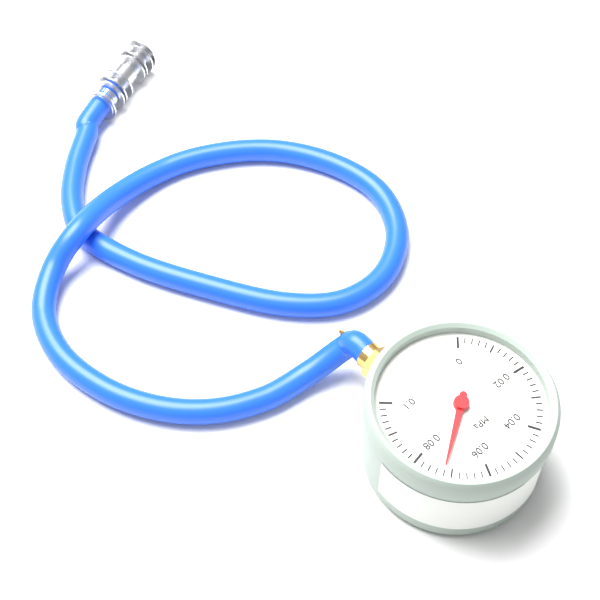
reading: 0.072 MPa
